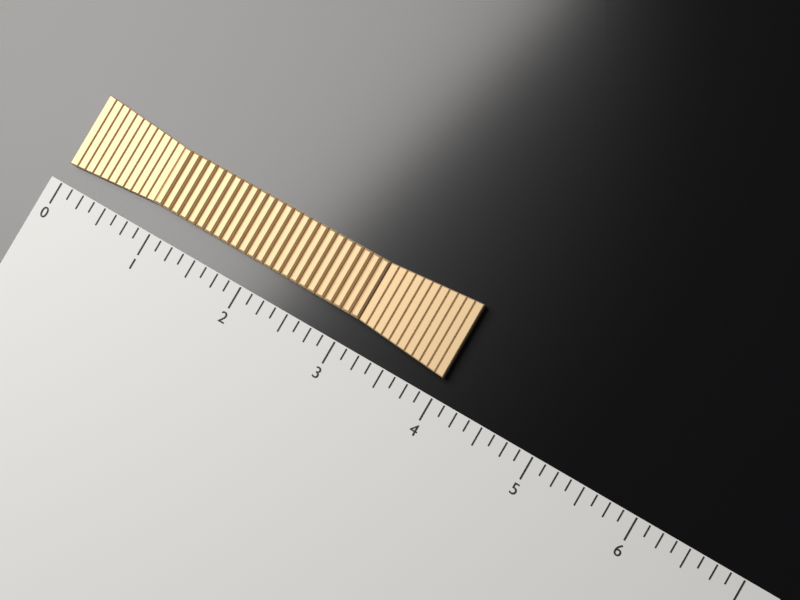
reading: 4.000 (no unit)
